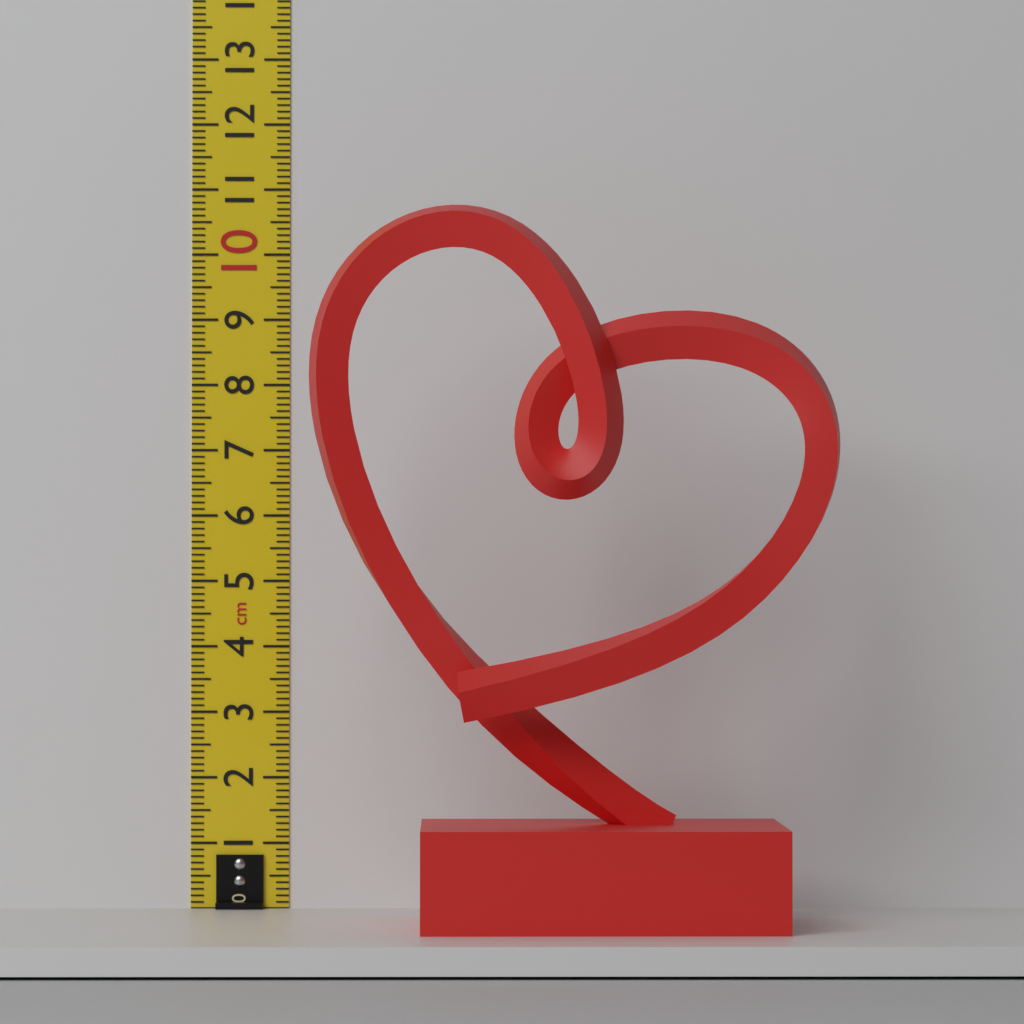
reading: 10.4 cm
